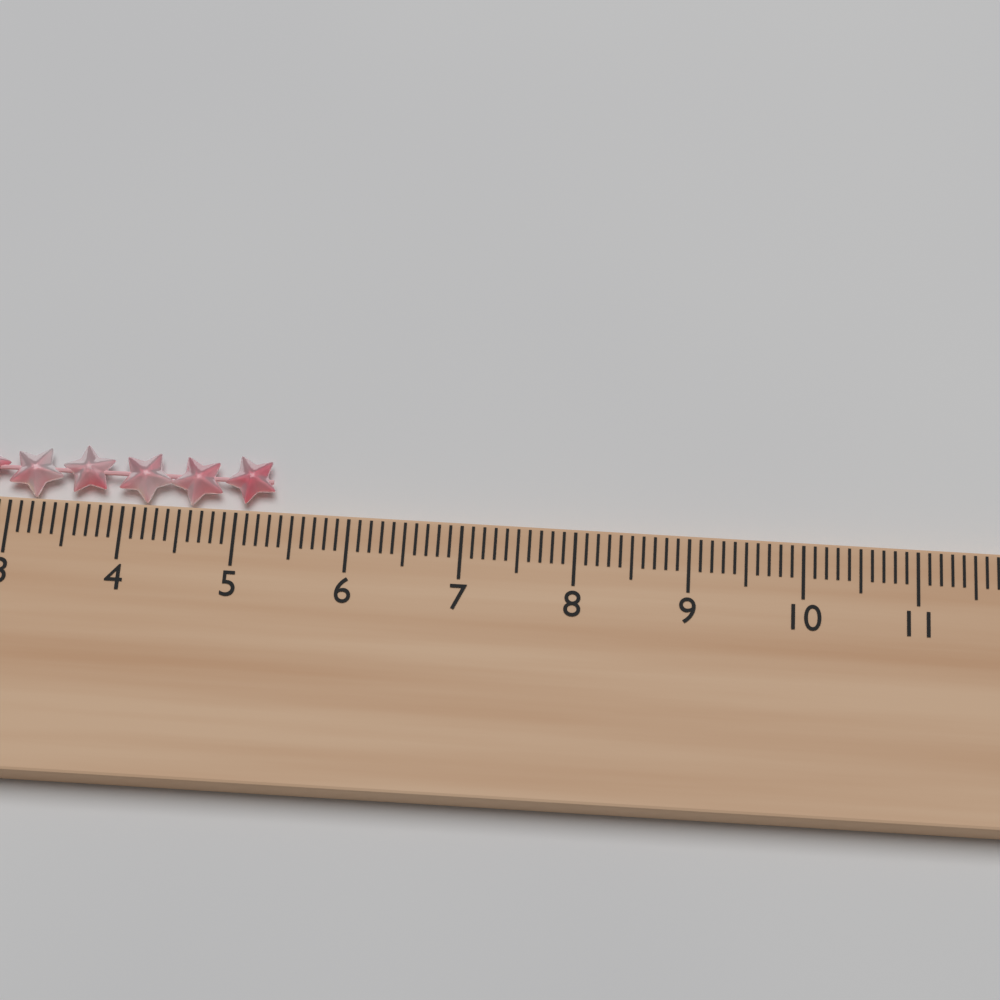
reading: 5.3 cm
